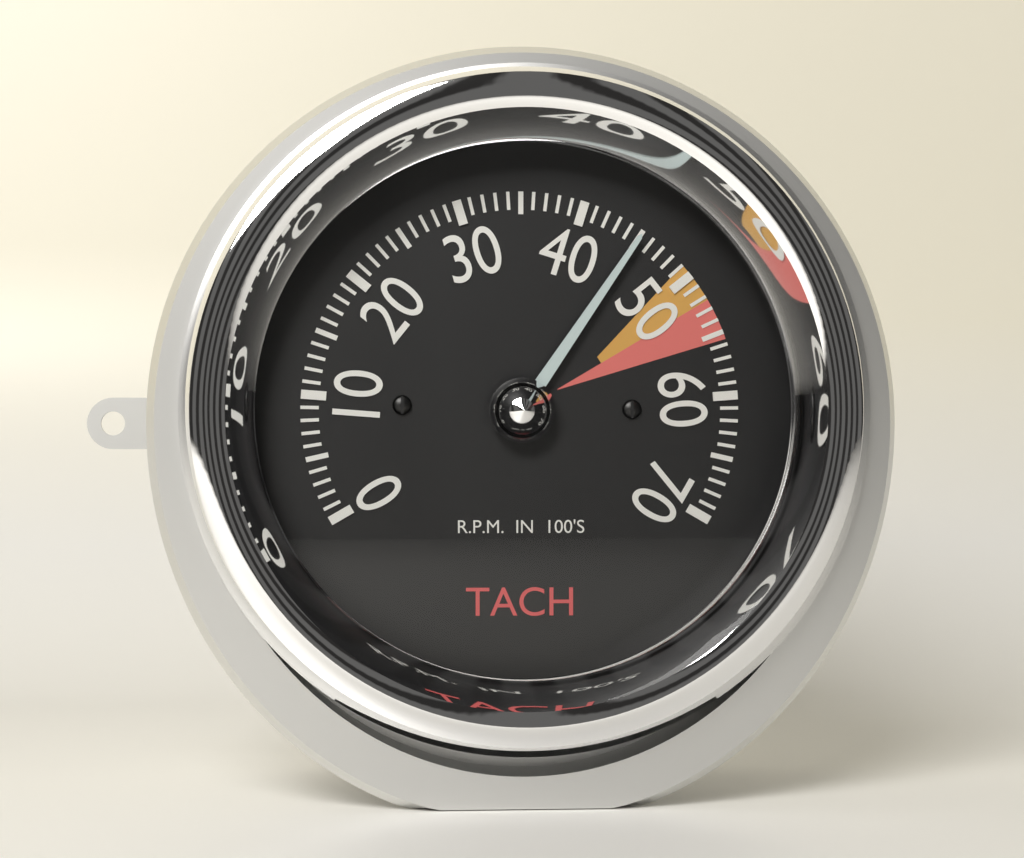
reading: 45 RPM x100
